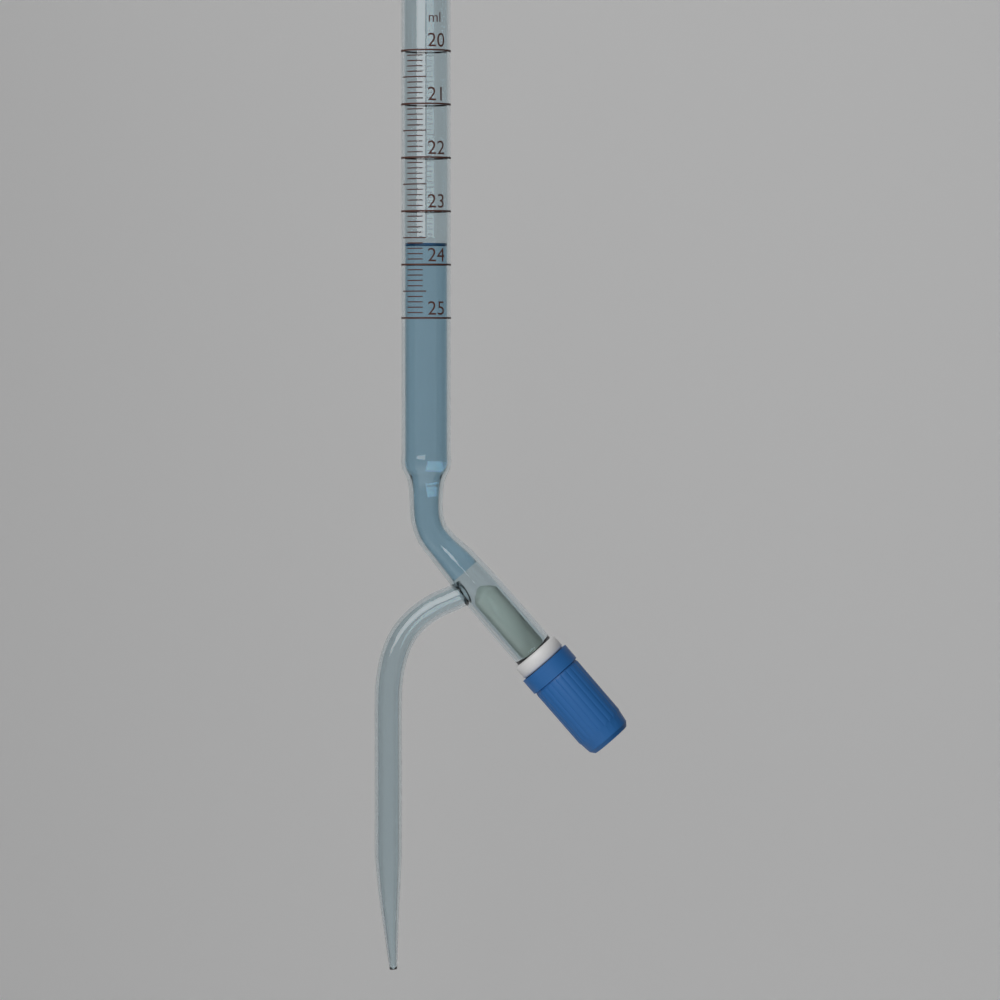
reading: 23.6 ml
